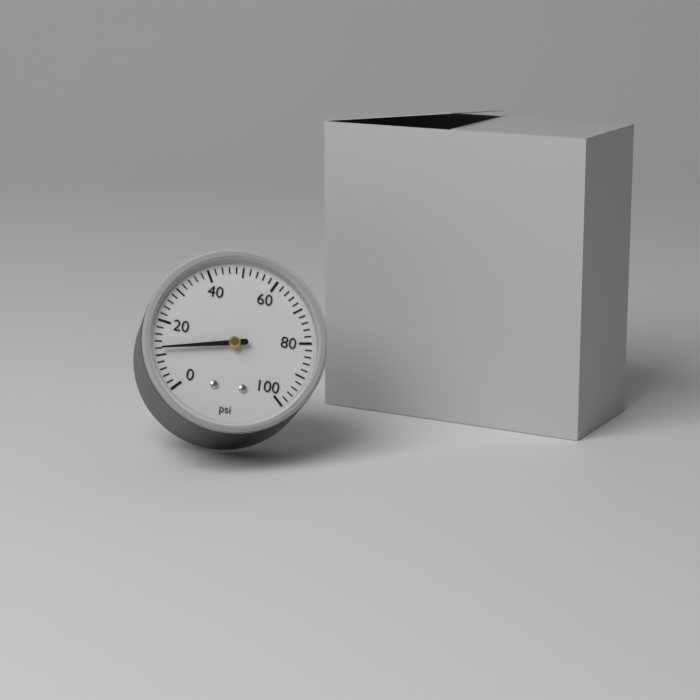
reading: 12 psi
